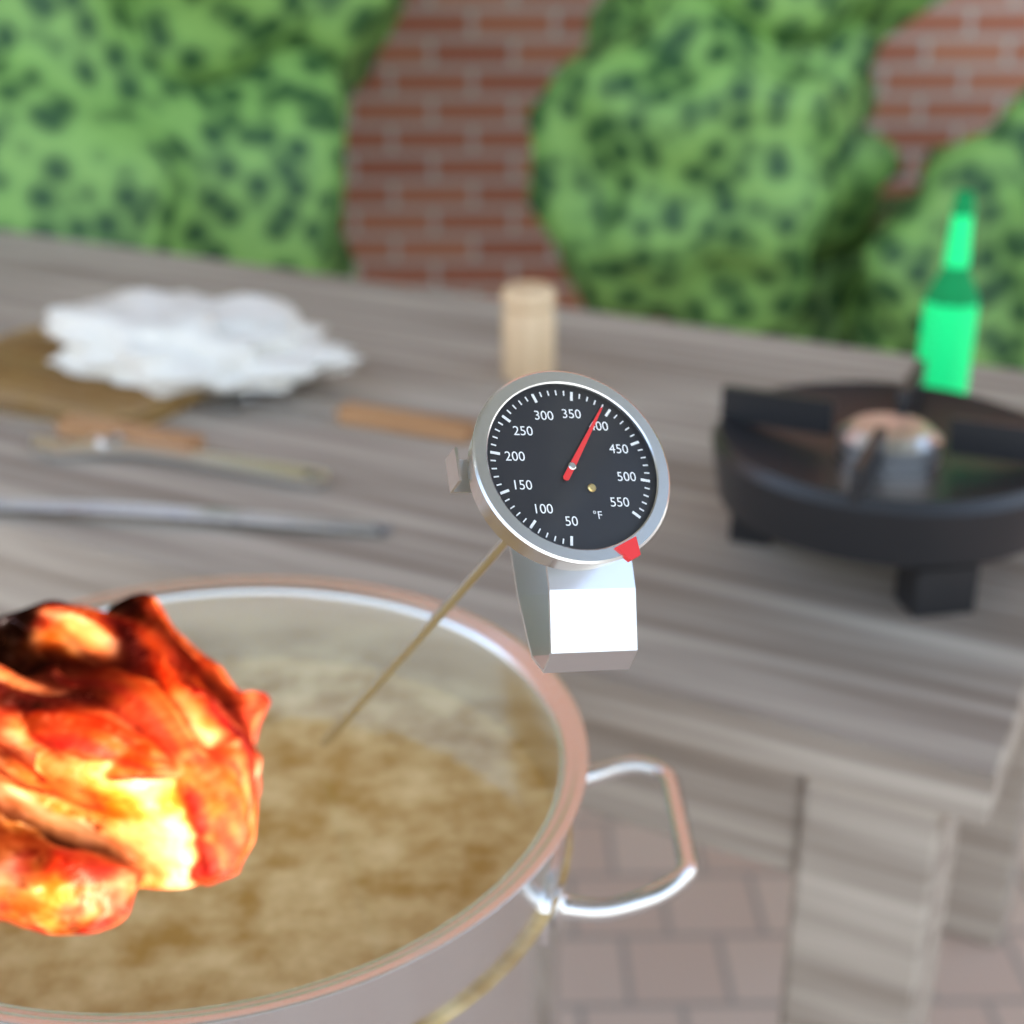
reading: 390 °F
